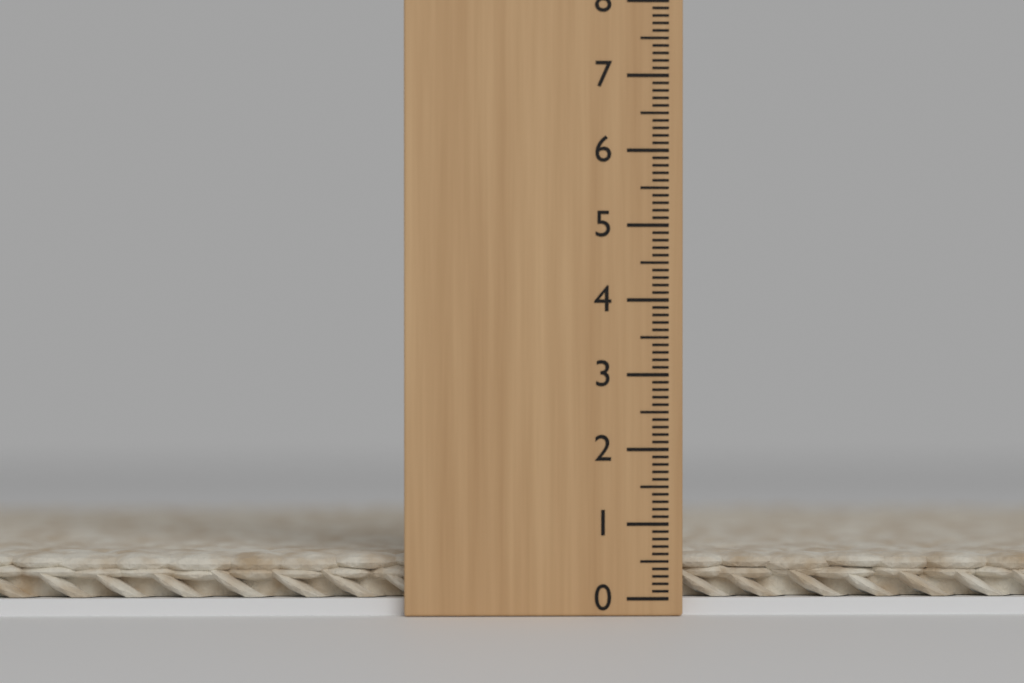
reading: 0.6 (no unit)
